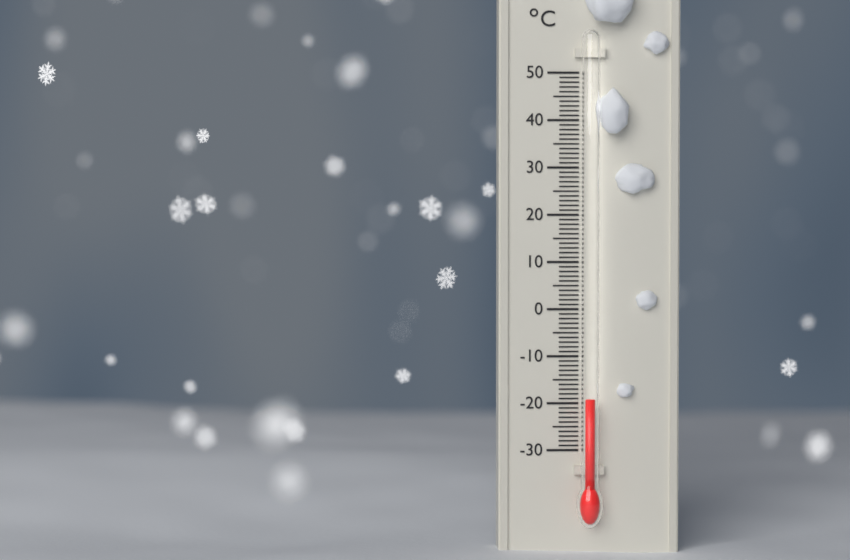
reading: -19 °C
